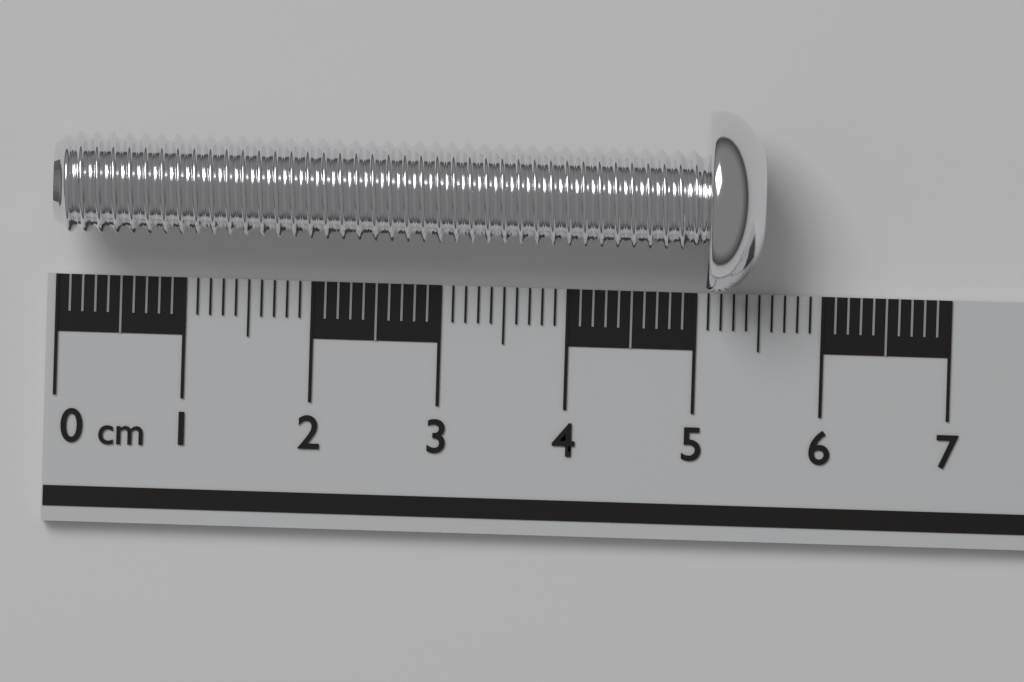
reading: 5.5 cm
